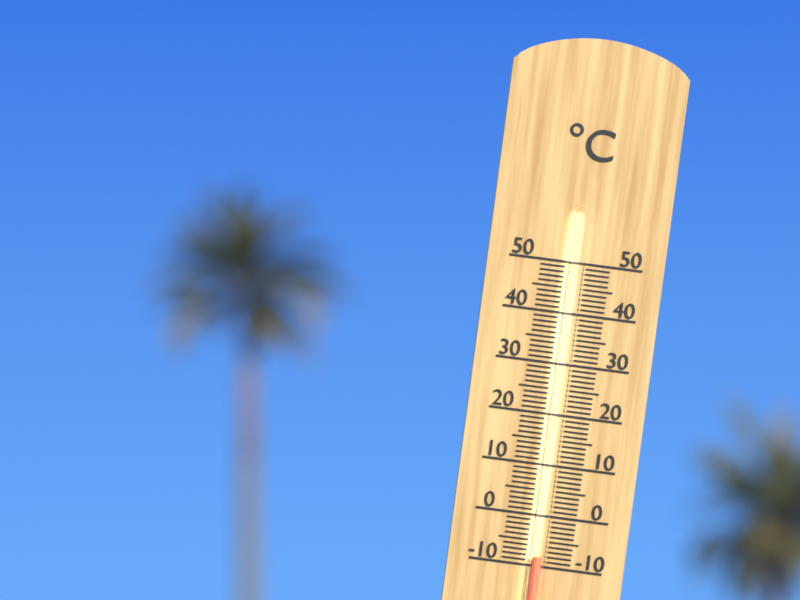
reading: -8 °C
